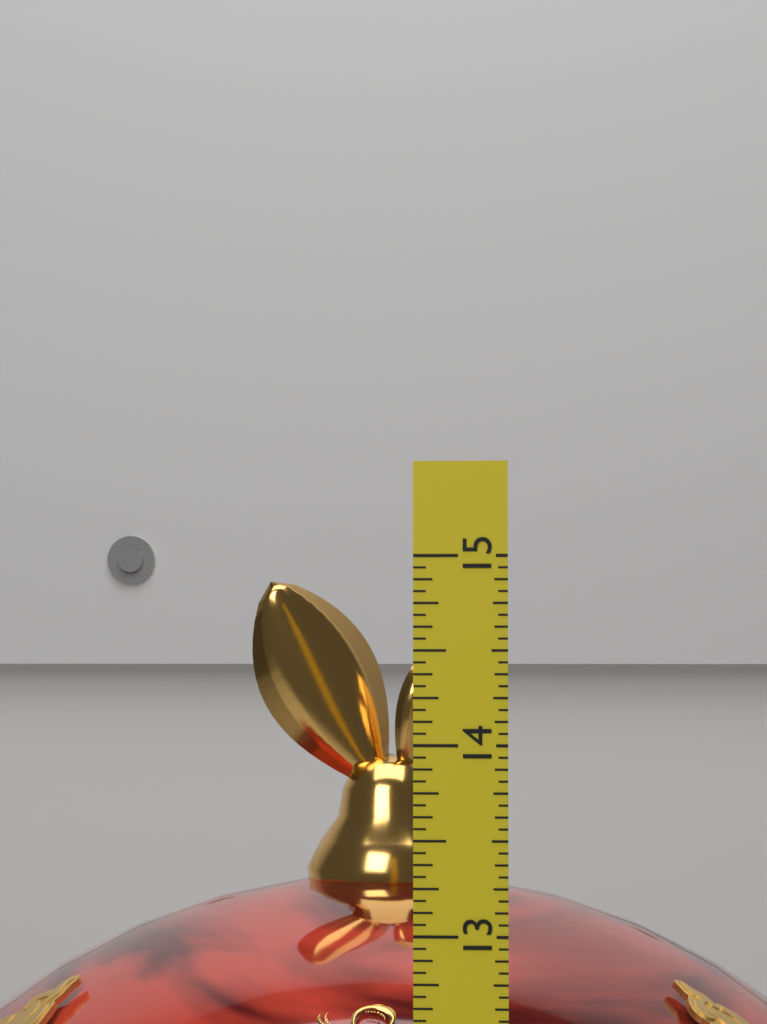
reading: 14.9375 (no unit)
